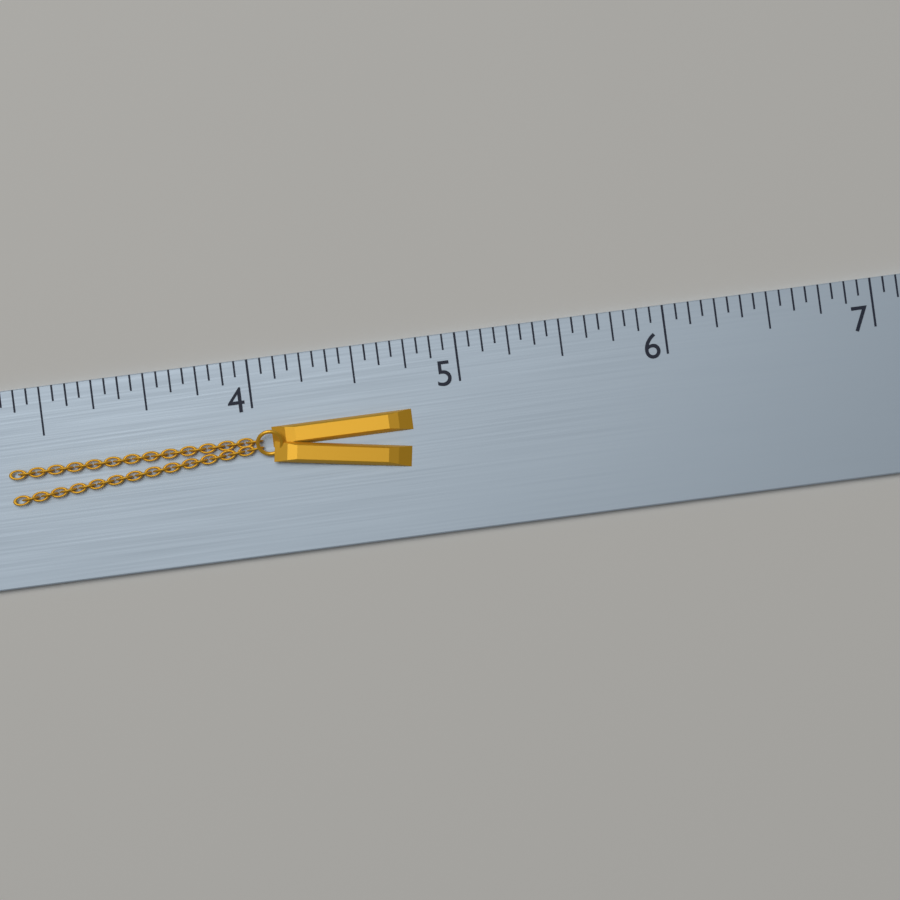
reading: 4.7500 (no unit)
